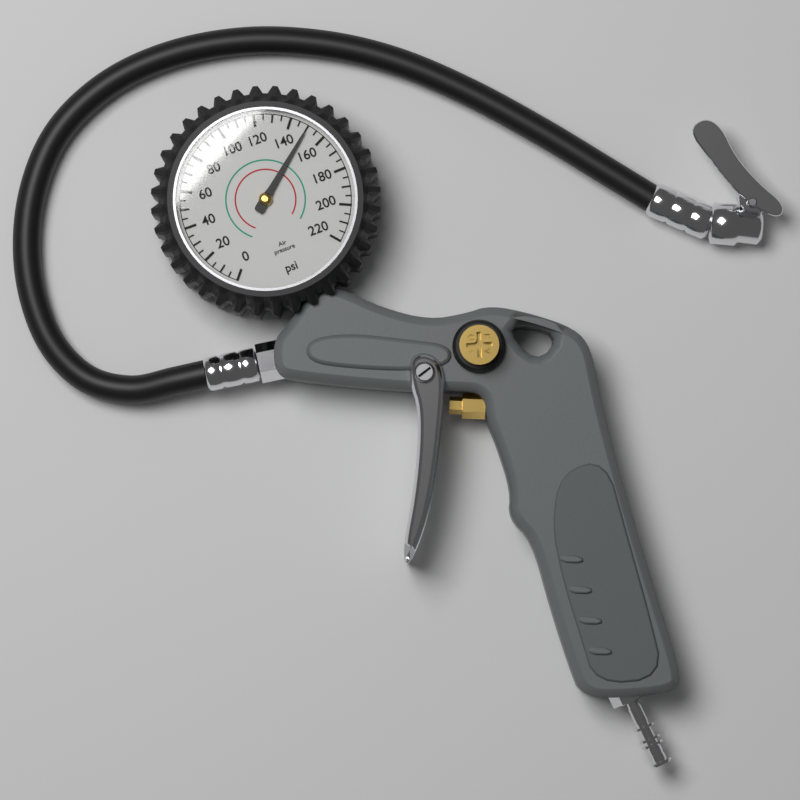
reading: 150 psi
